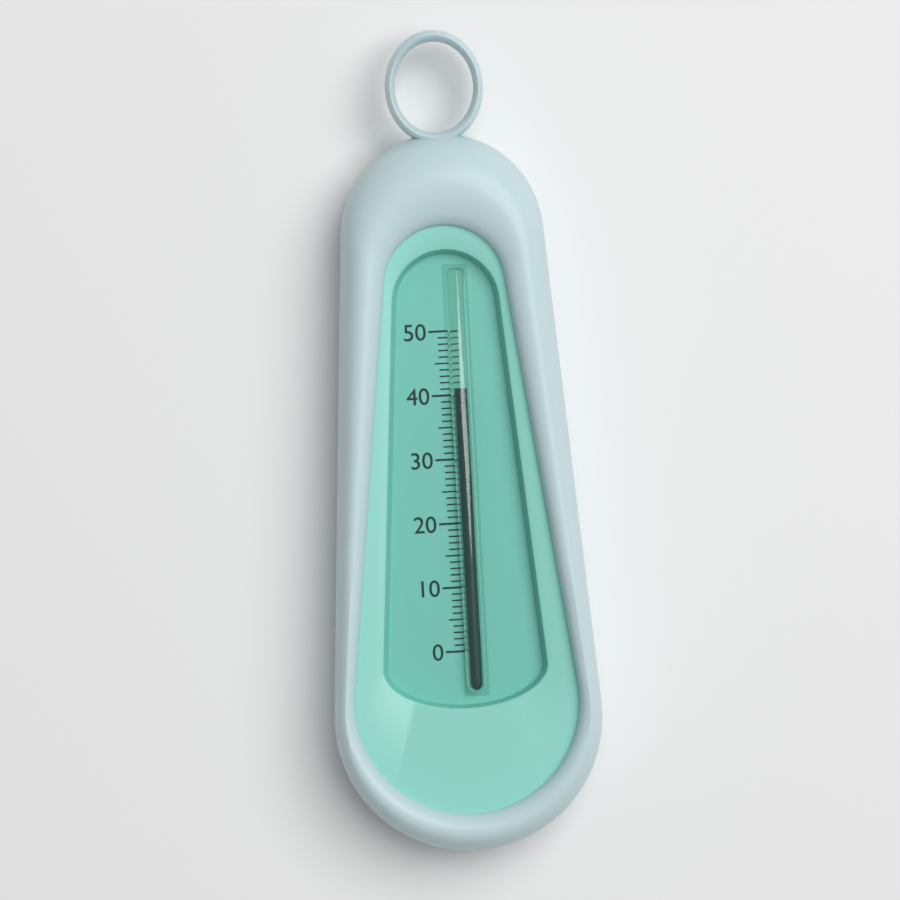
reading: 41 (no unit)
